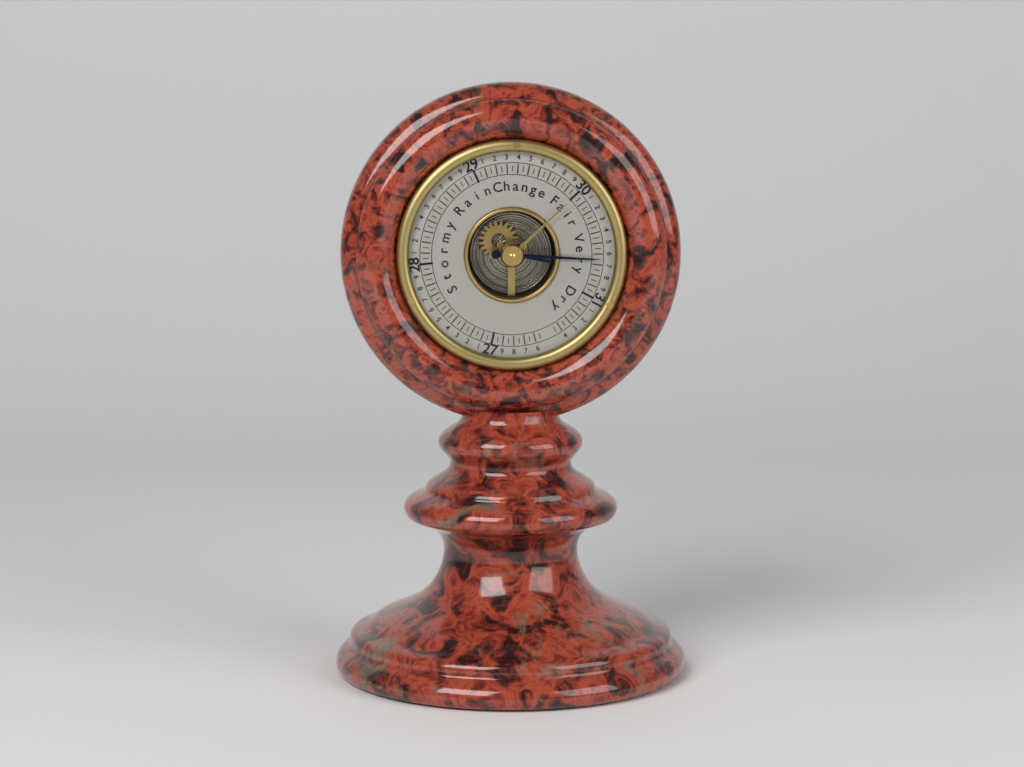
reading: 30.65 (no unit)
